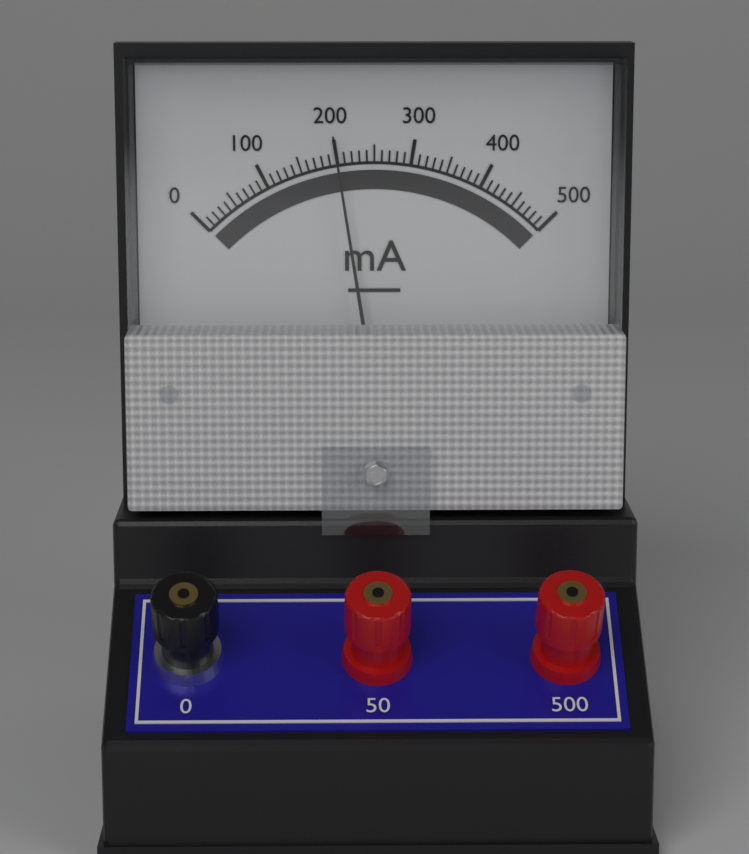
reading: 200 mA
